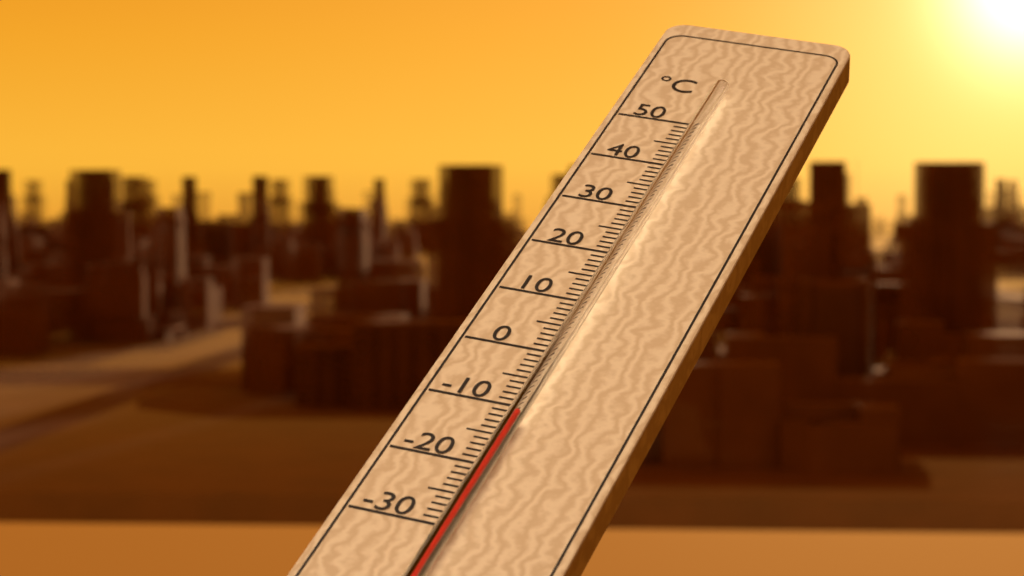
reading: -13 °C
